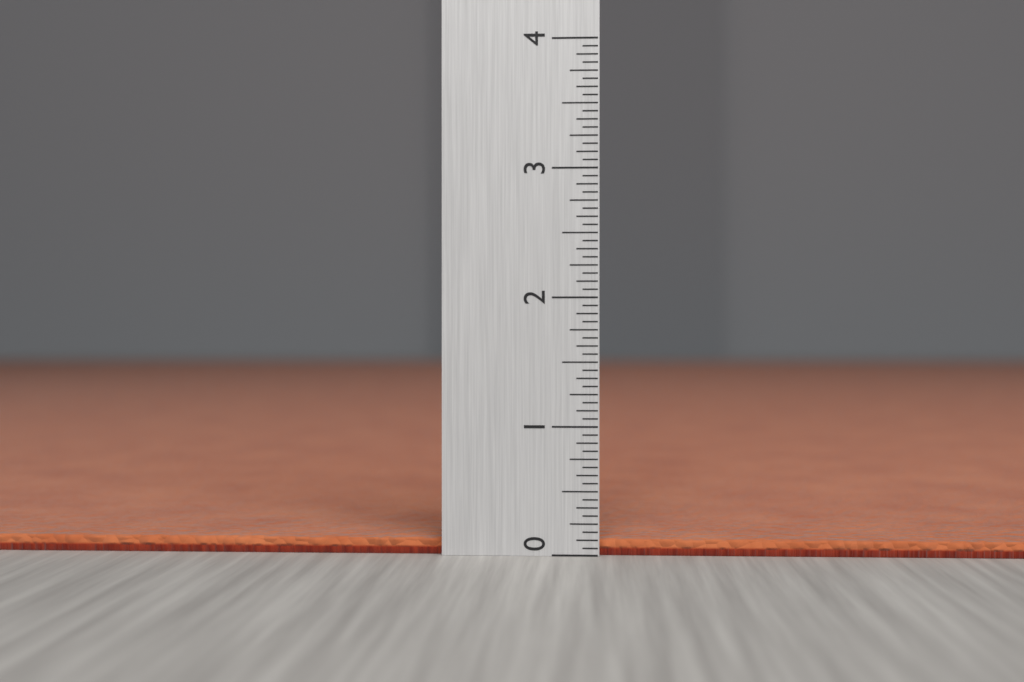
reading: 0.1250 (no unit)
